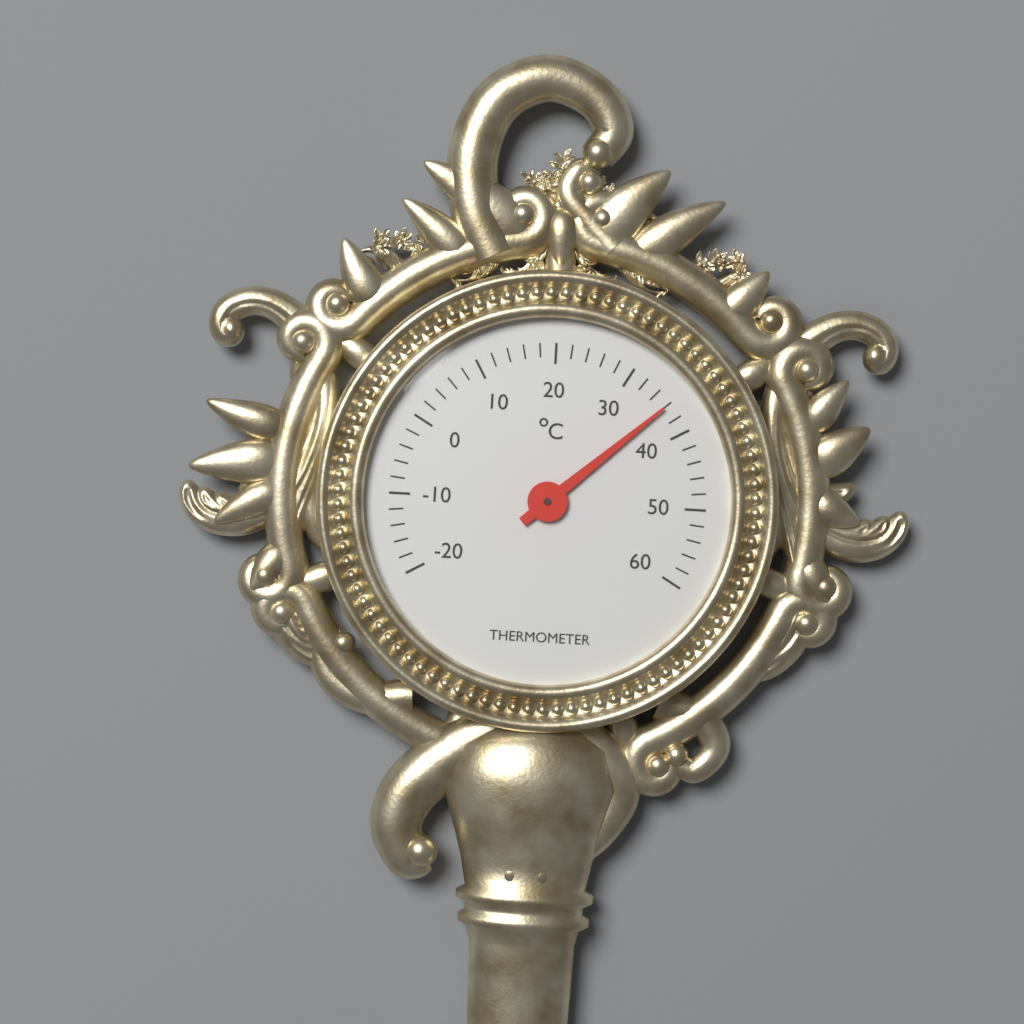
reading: 36 °C
